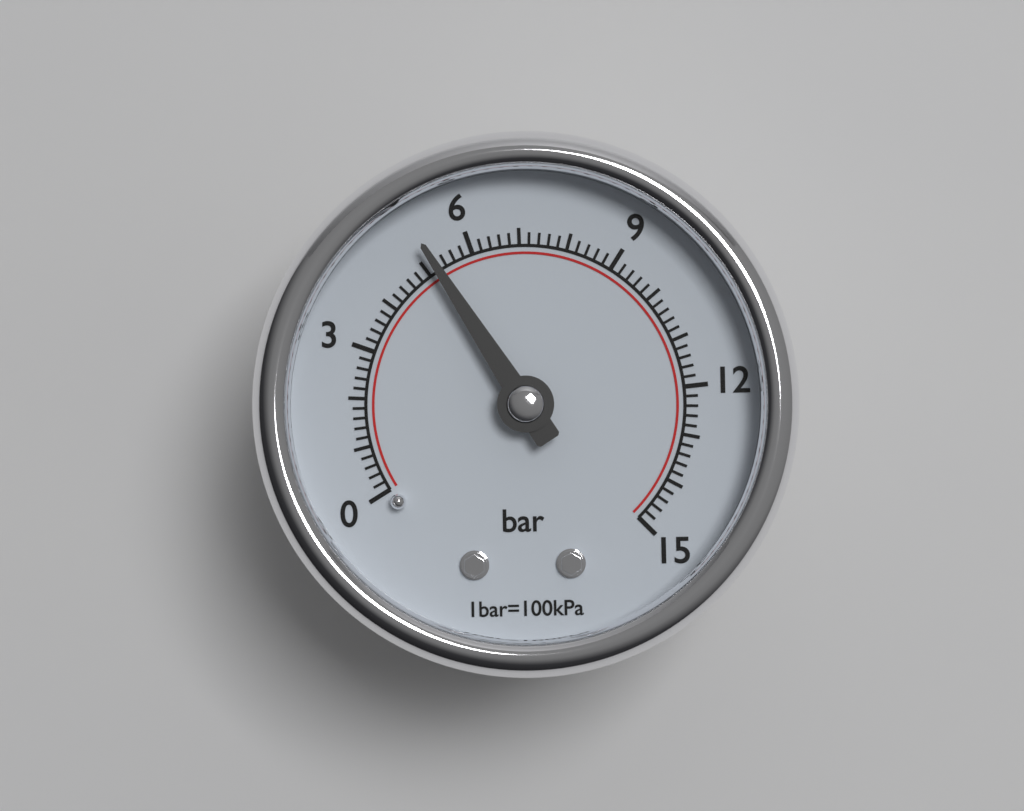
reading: 5.2 bar
